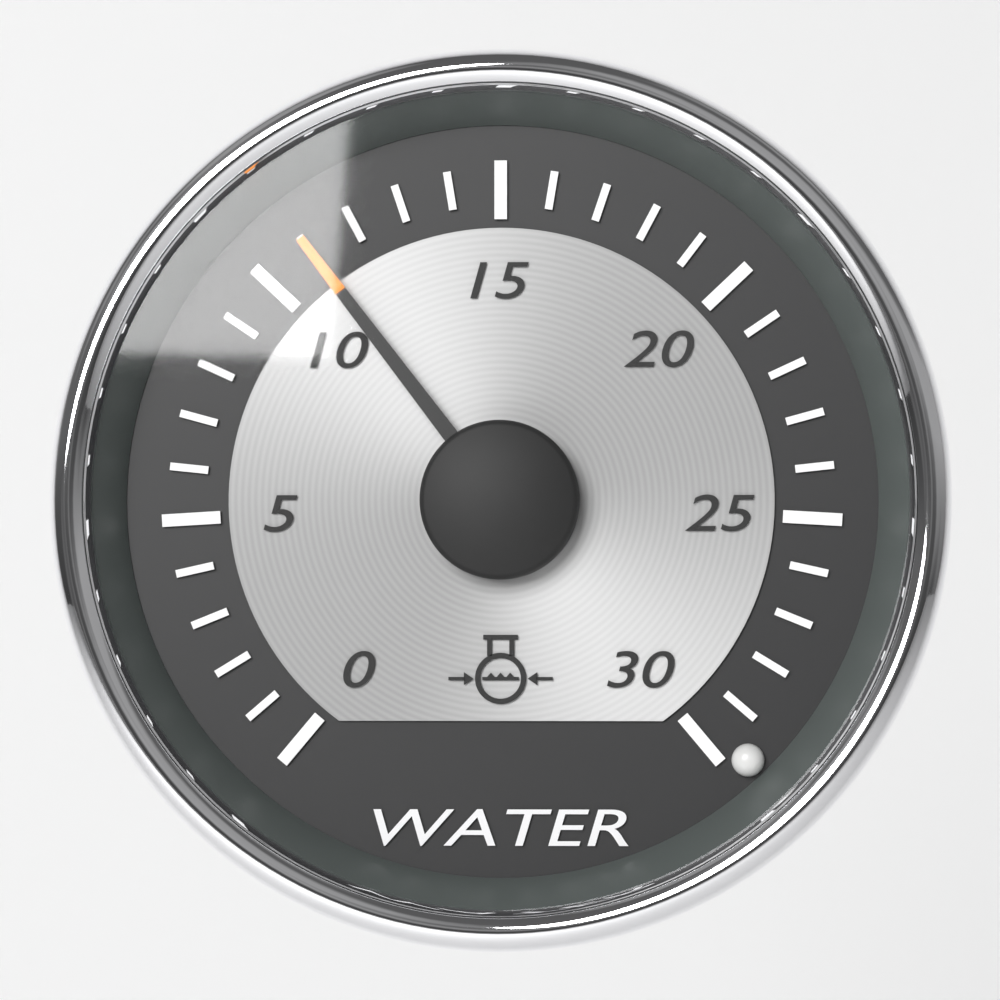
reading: 11 (no unit)
